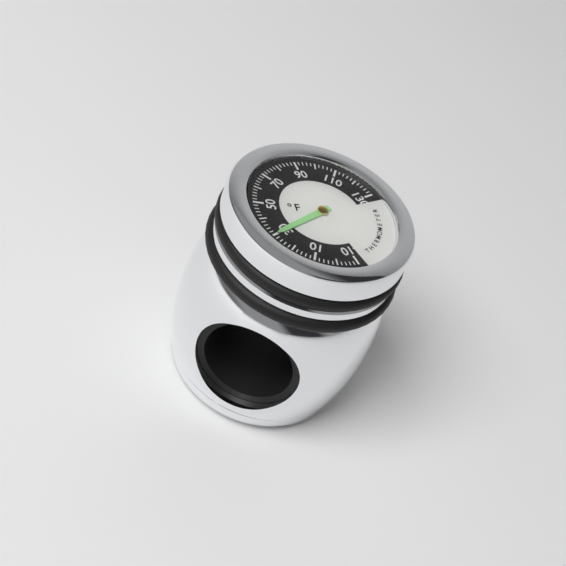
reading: 30 °F
